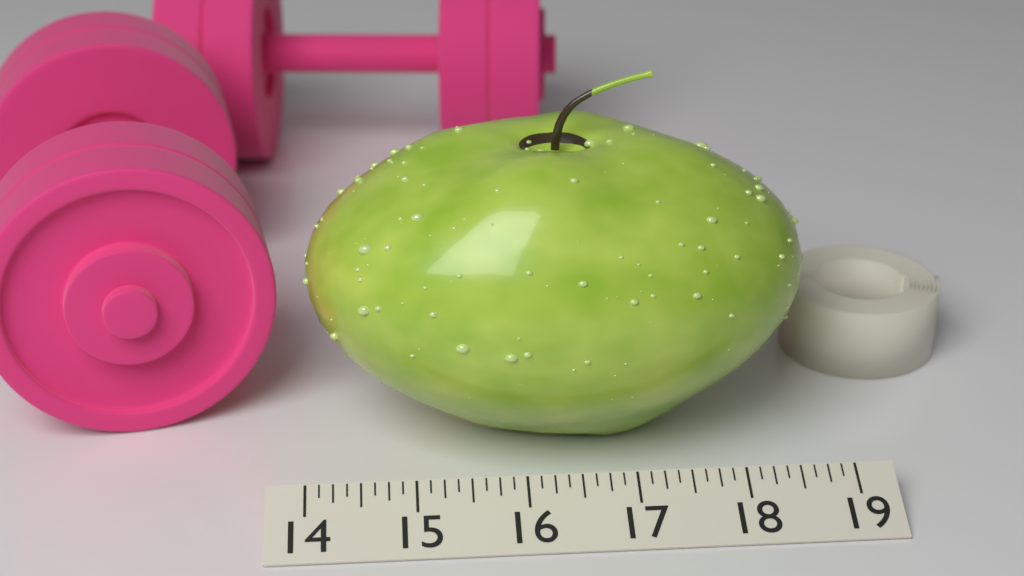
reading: 18.750 (no unit)
